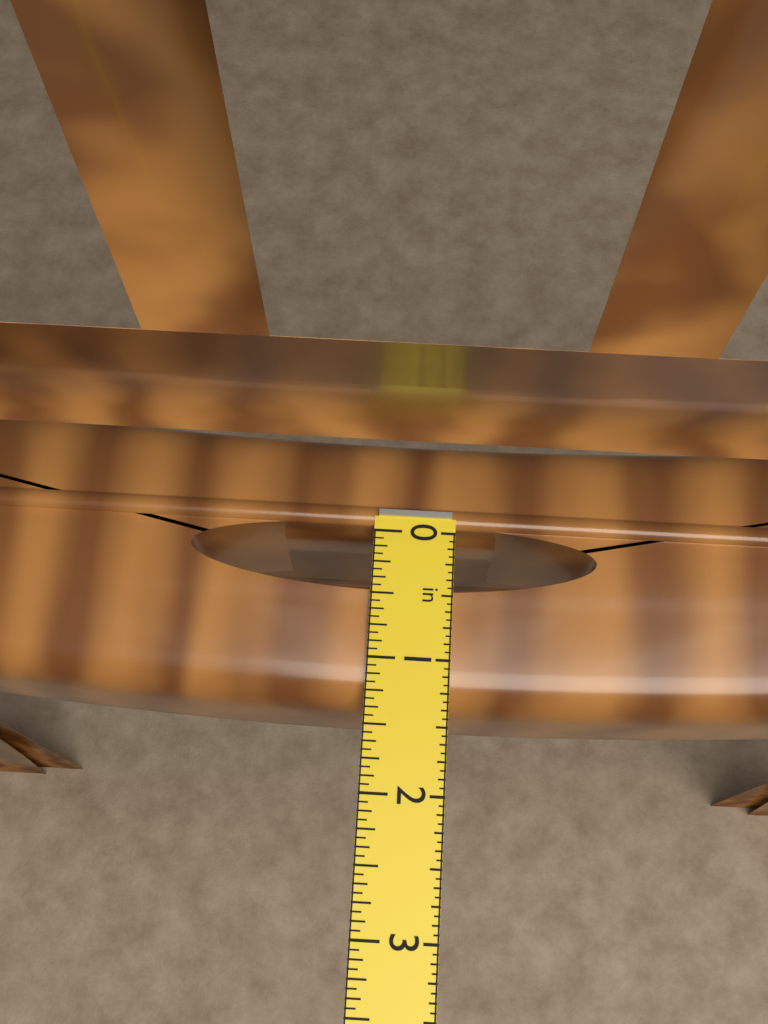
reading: 1.3750 in
